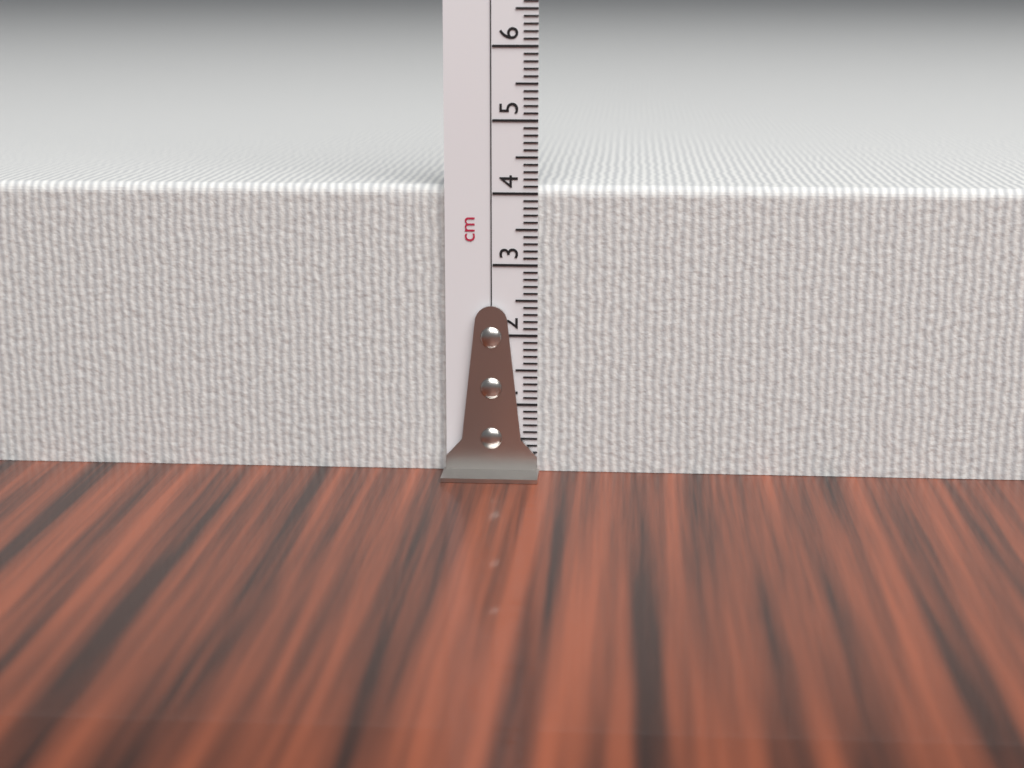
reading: 4.1 cm
